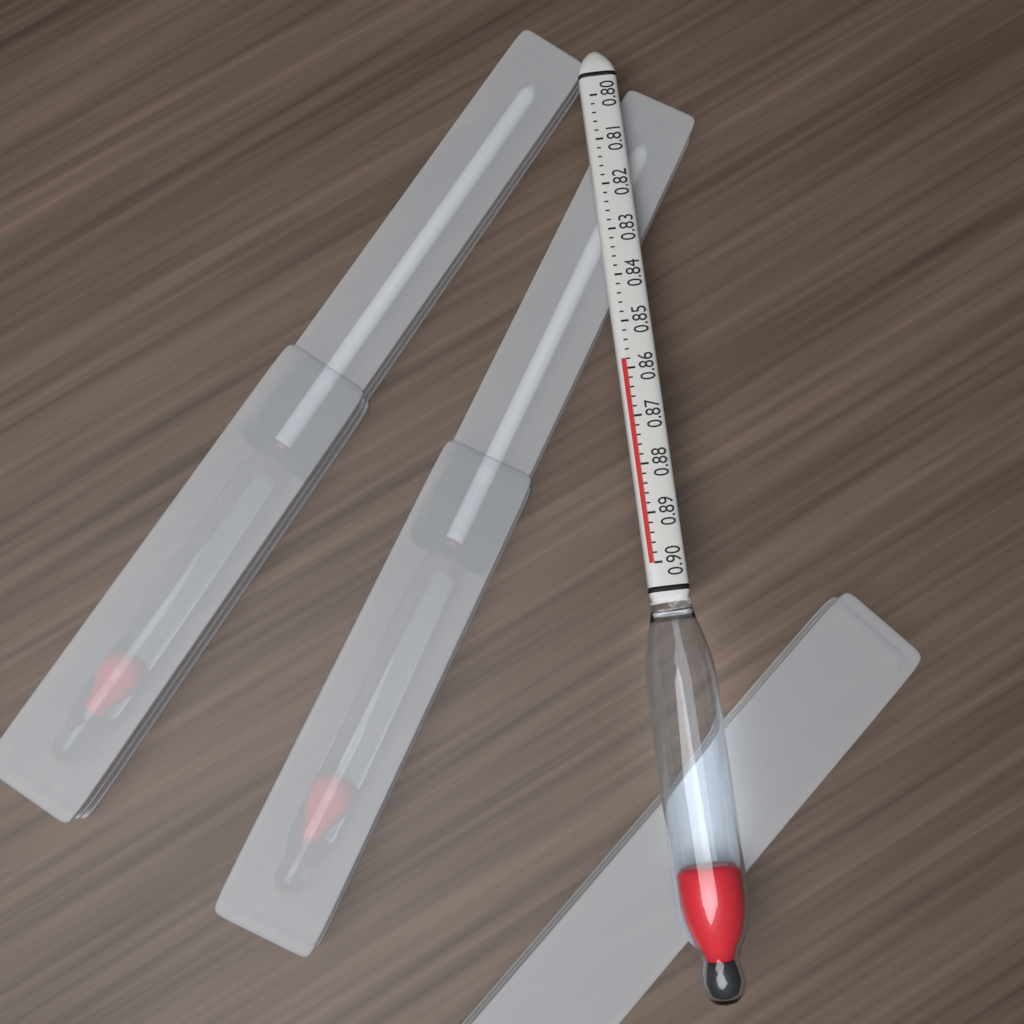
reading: 0.858 (no unit)
